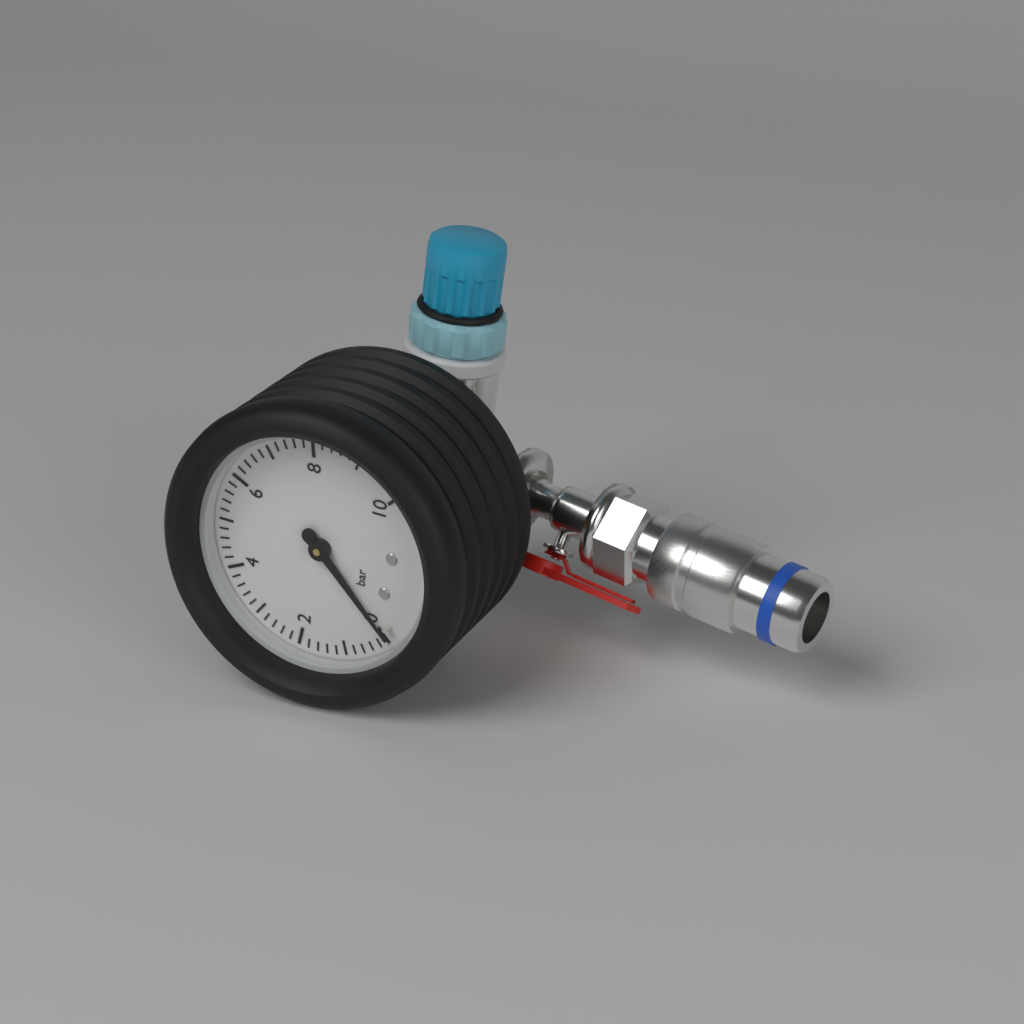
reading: 0.0 bar
